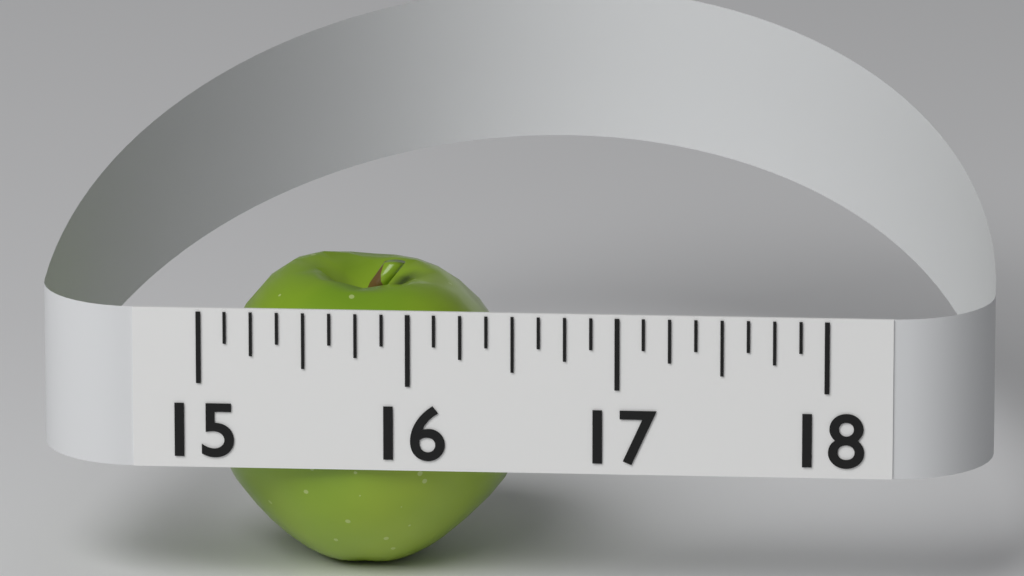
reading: 16.500 (no unit)
